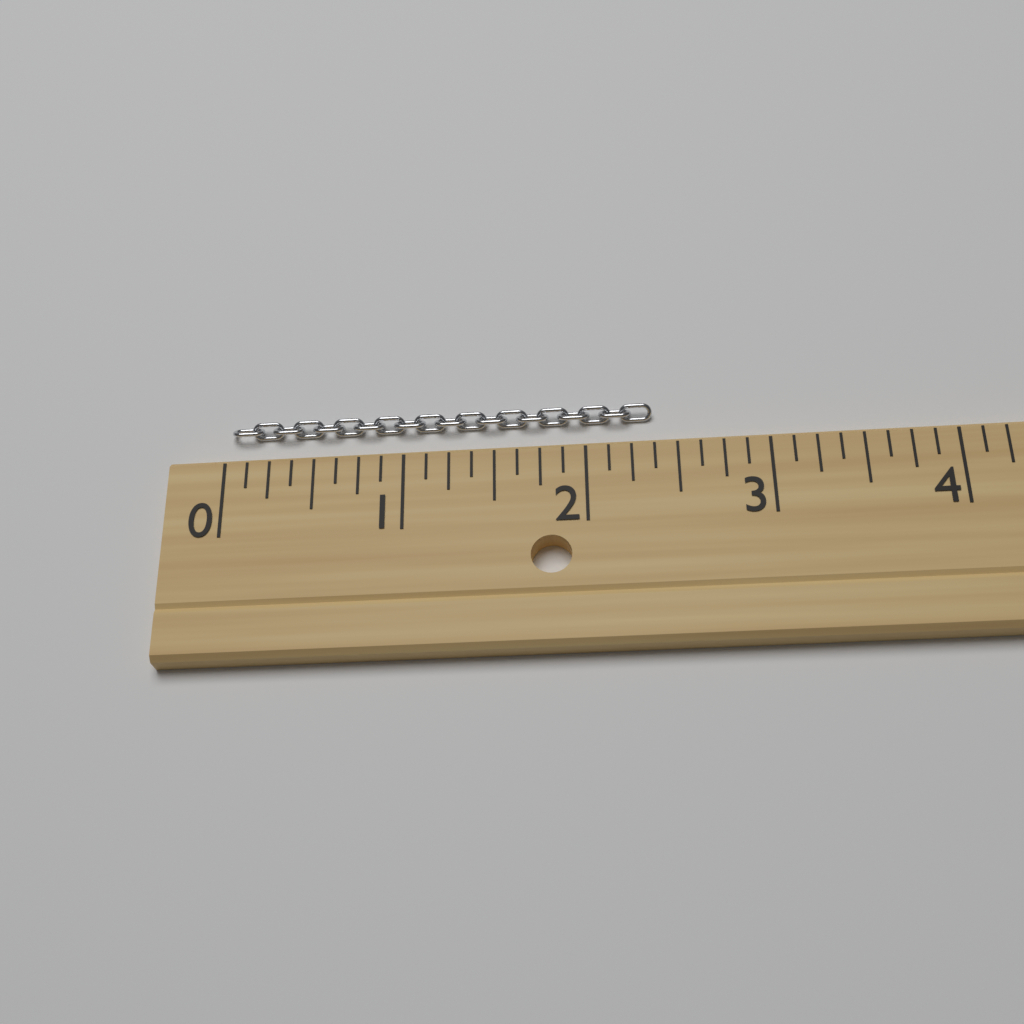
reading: 2.375 (no unit)
